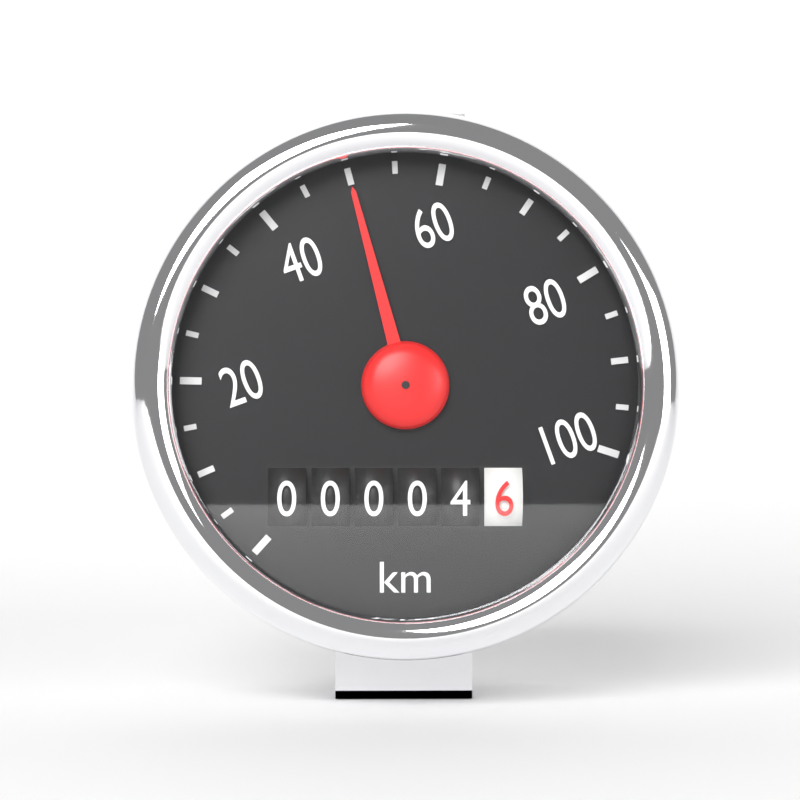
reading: 50 km/h
